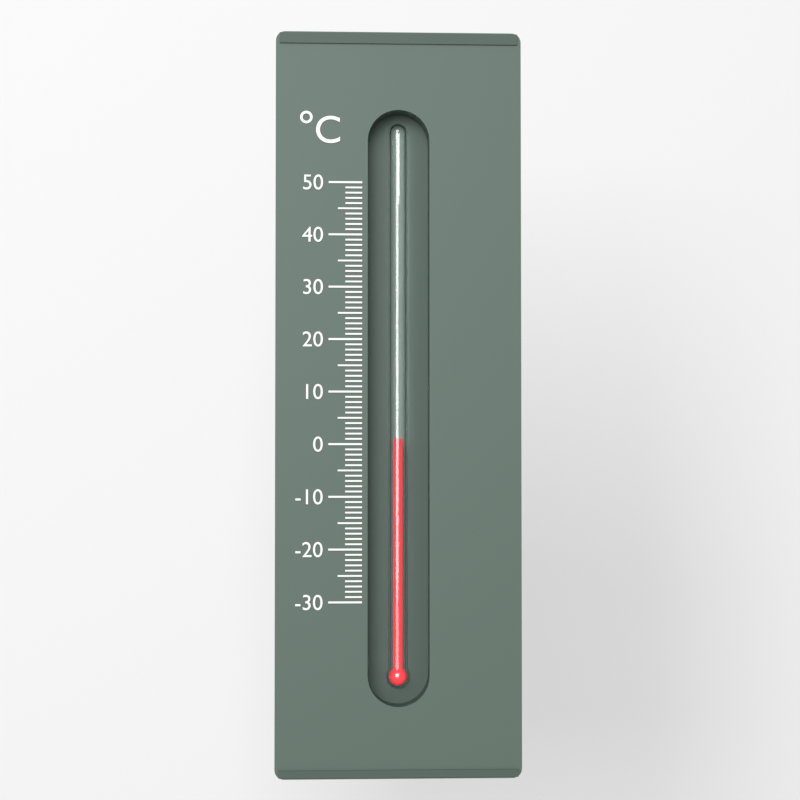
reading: 1 °C
